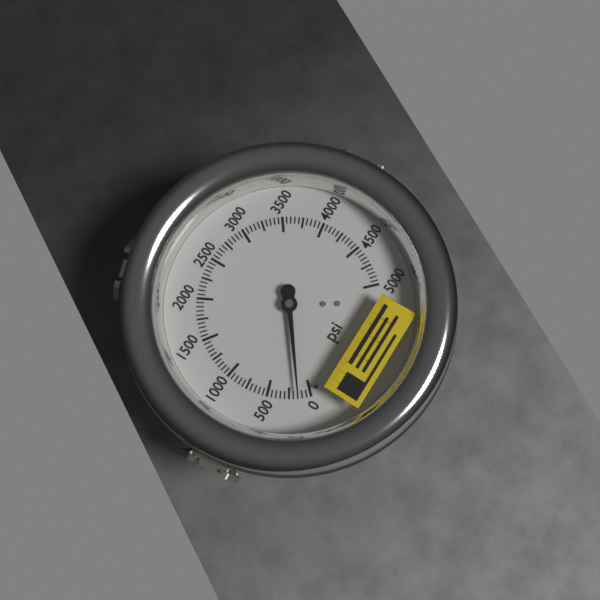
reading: 150 psi
